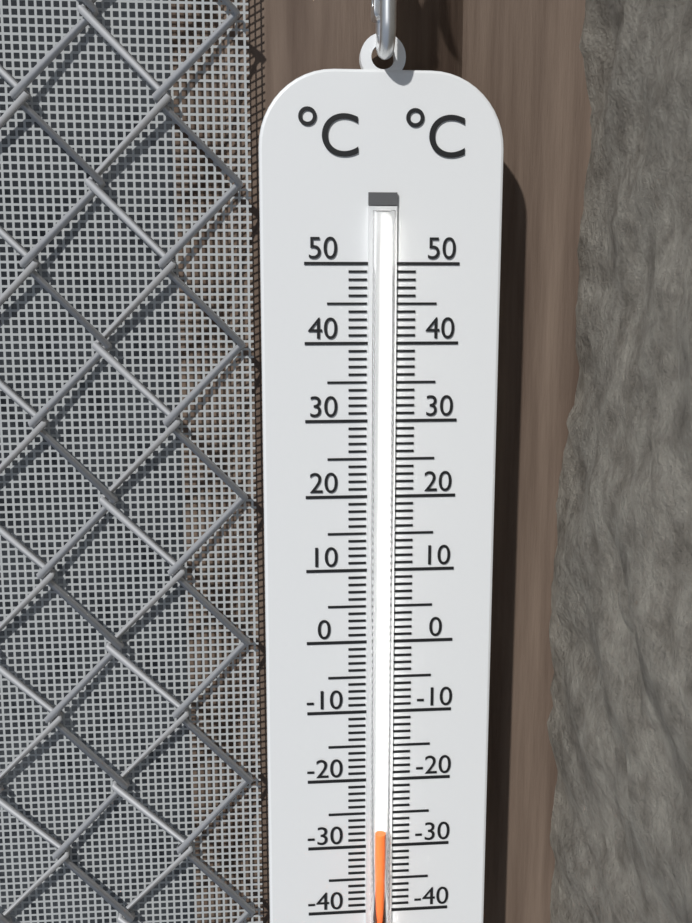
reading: -27 °C
